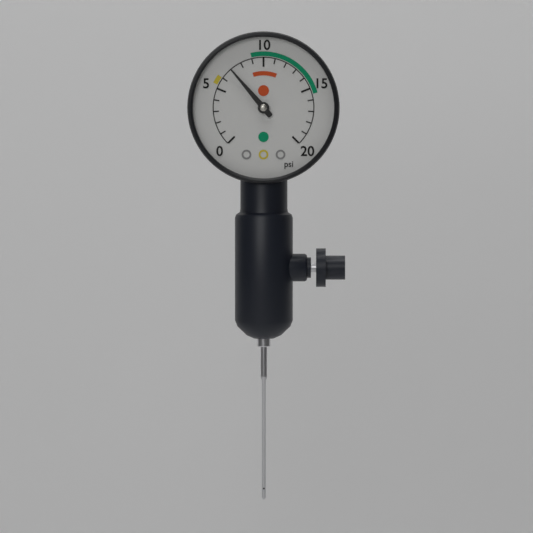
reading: 7 psi
